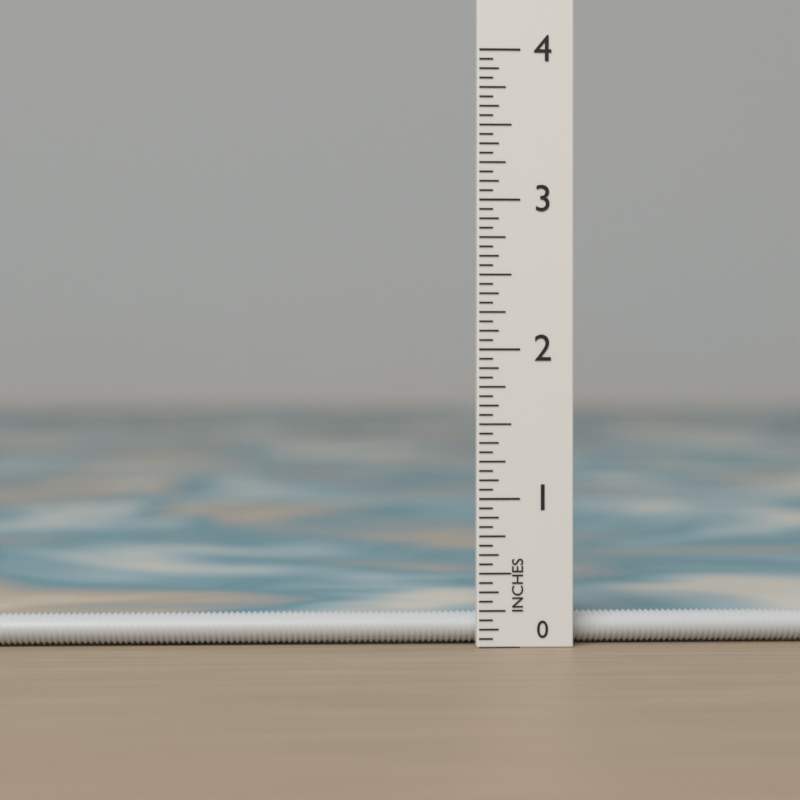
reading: 0.1875 in
